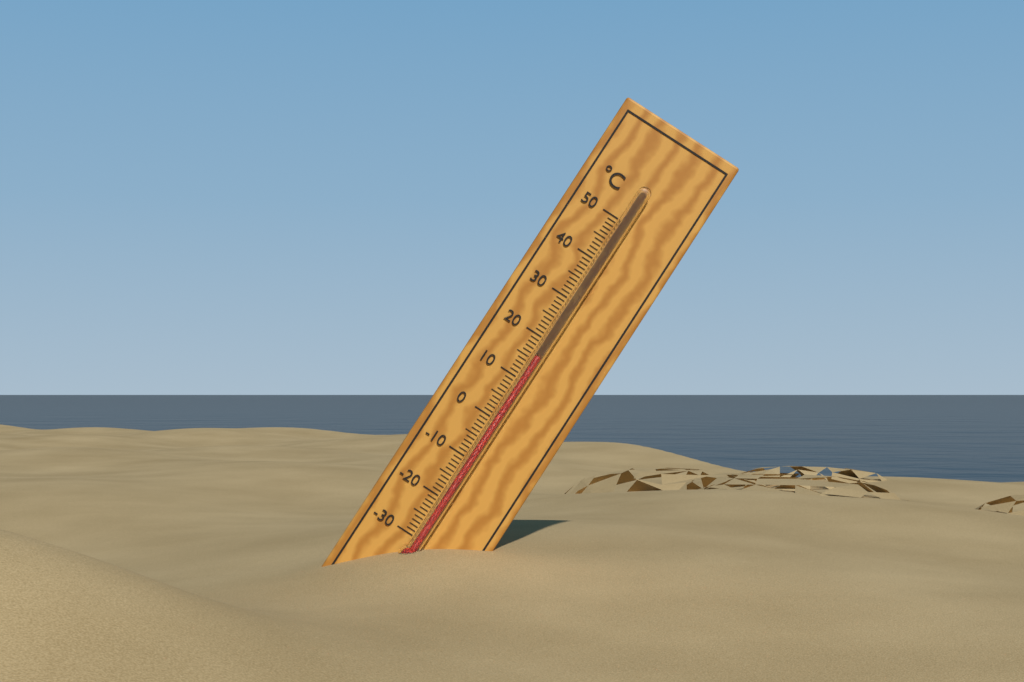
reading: 16 °C
